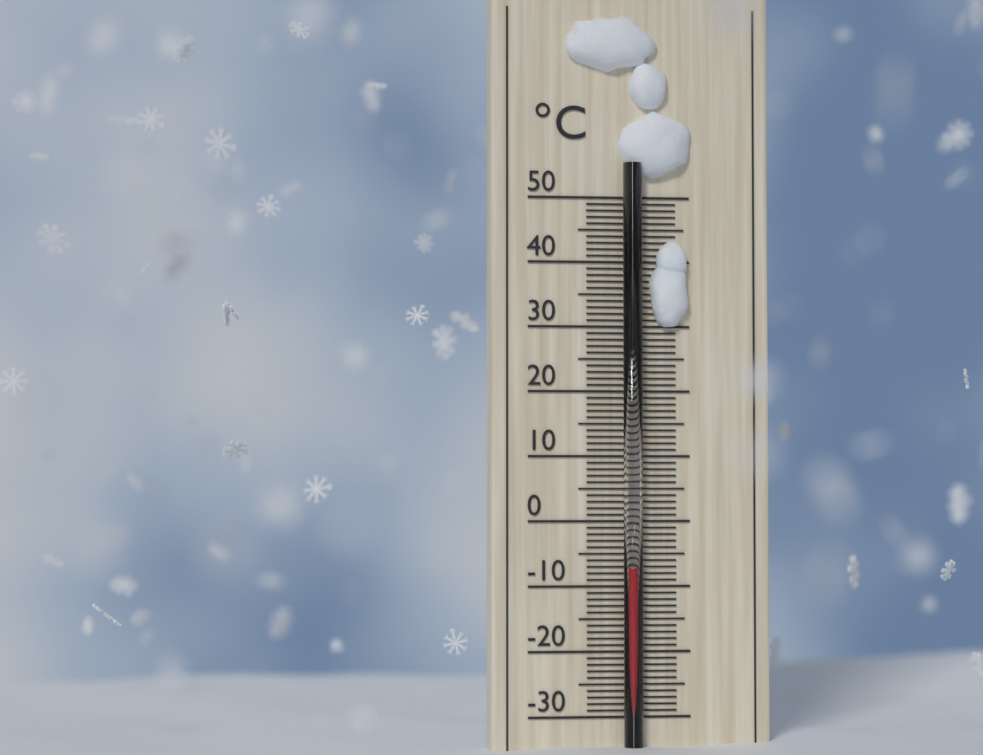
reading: -7 °C
